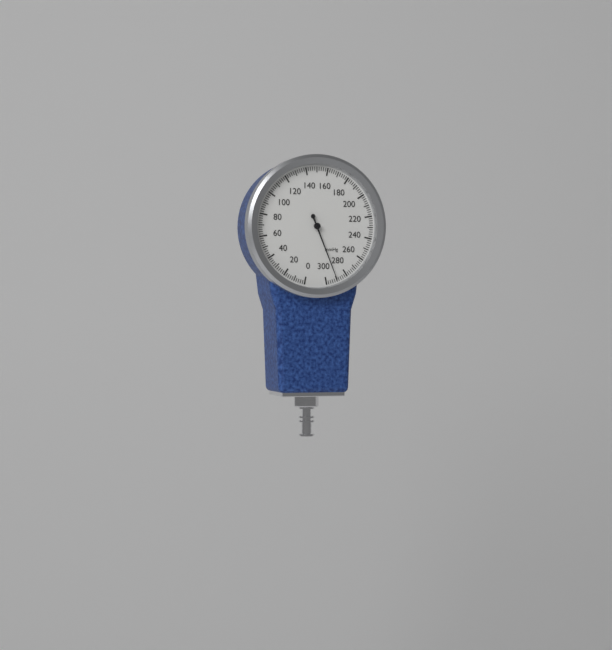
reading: 290 mmHg
